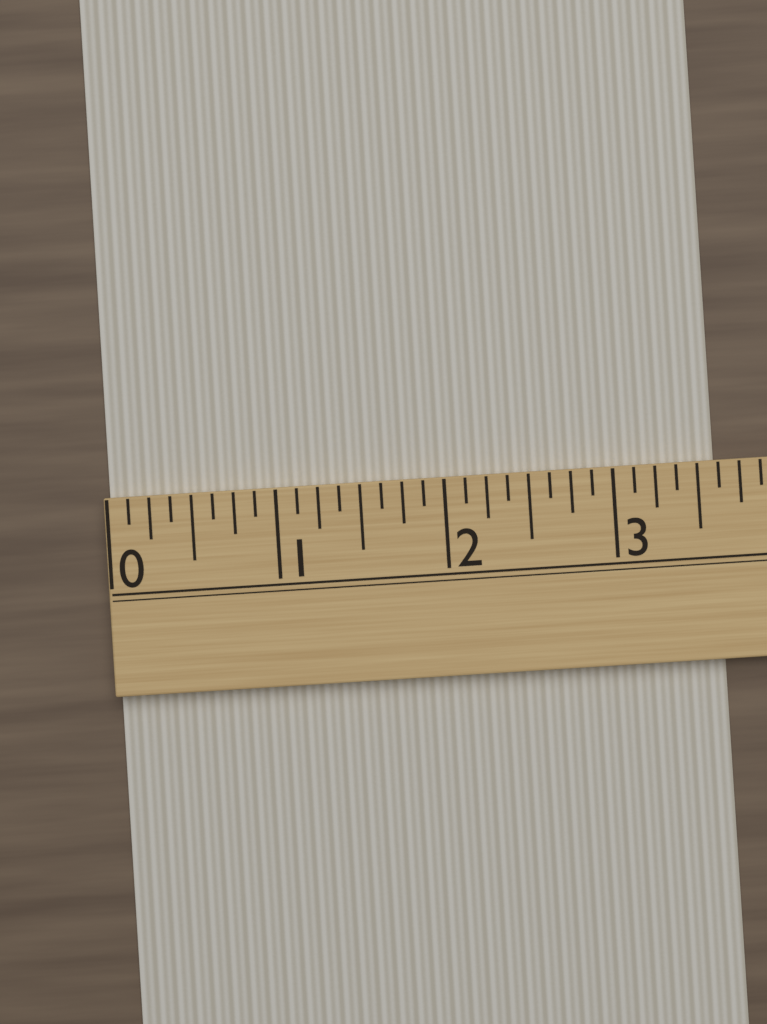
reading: 3.625 (no unit)
